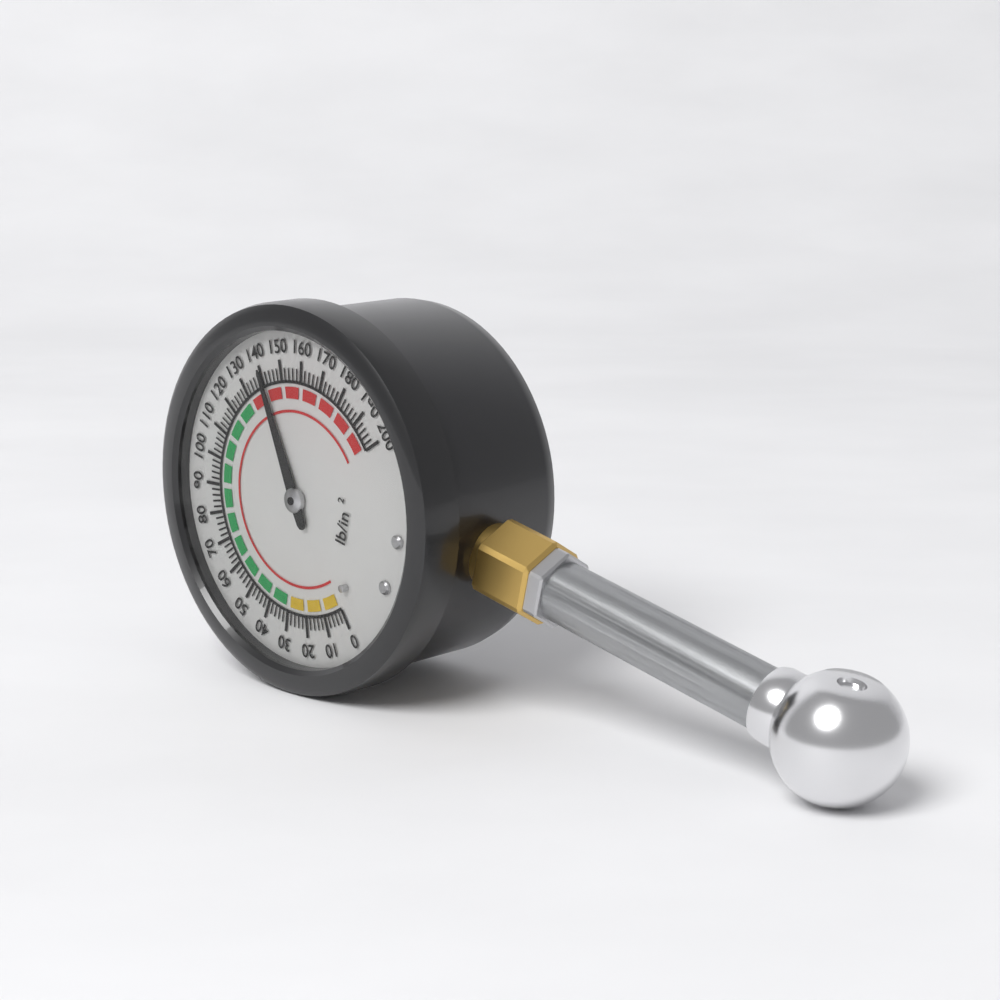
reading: 140 psi
